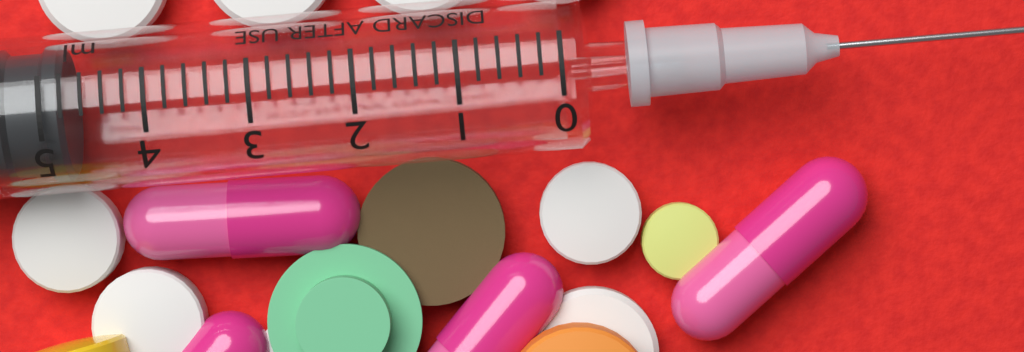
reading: 4.8 ml
